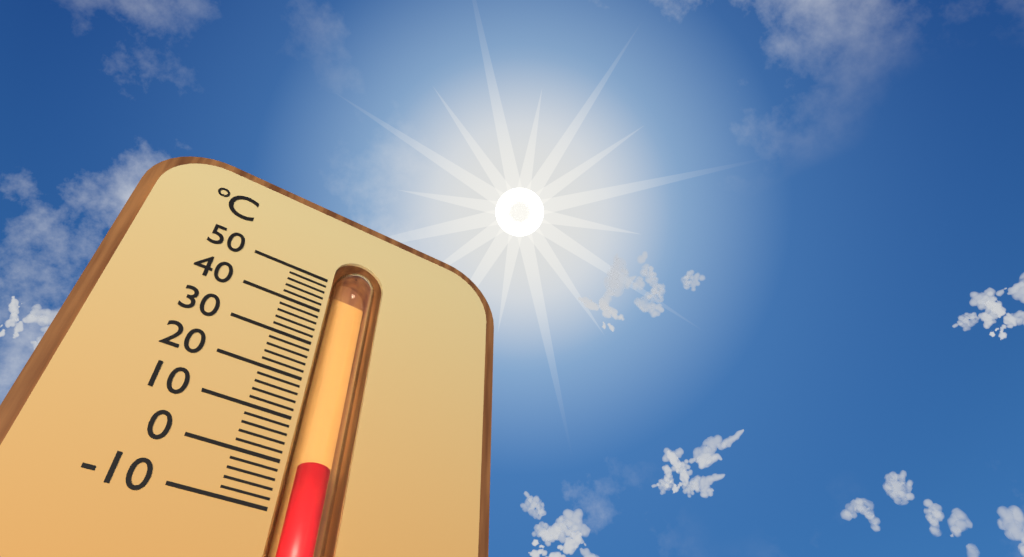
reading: 2 °C
